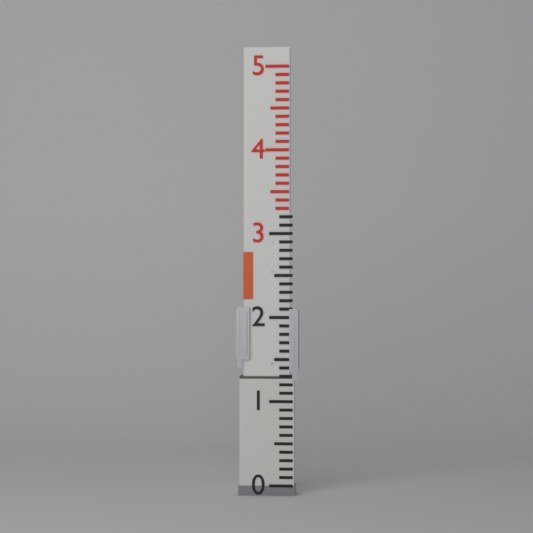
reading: 1.3 (no unit)
